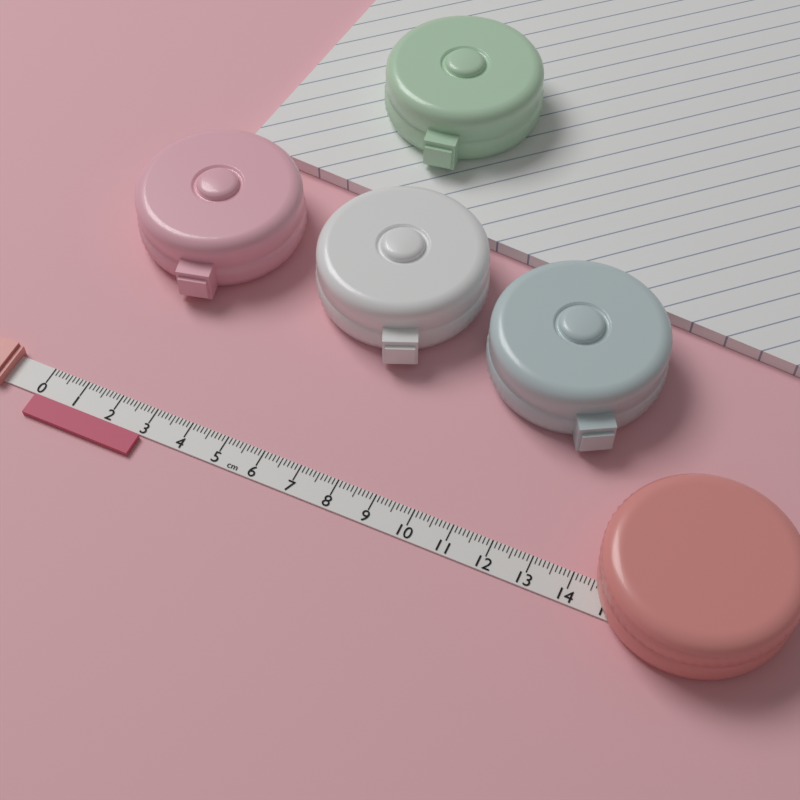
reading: 3.0 cm
